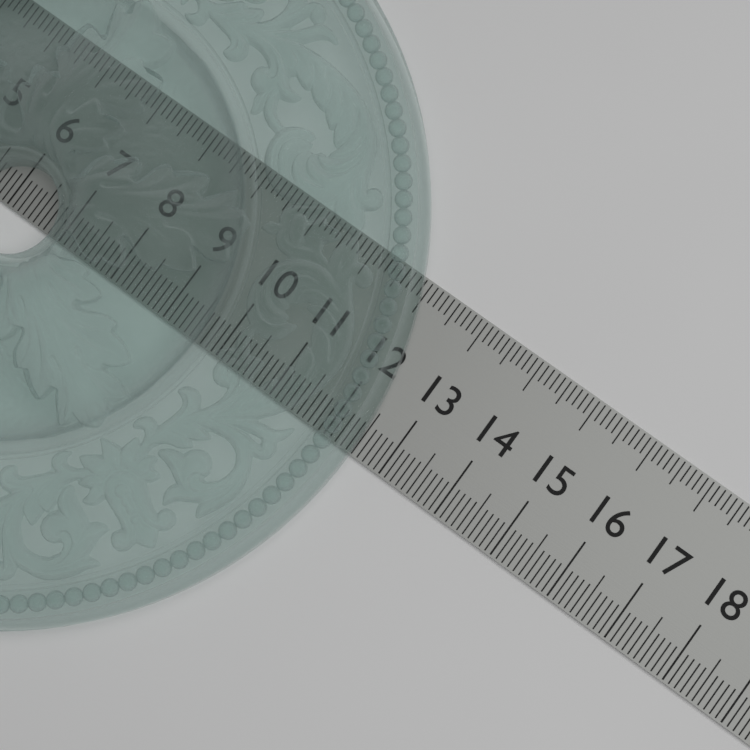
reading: 12.5 (no unit)
